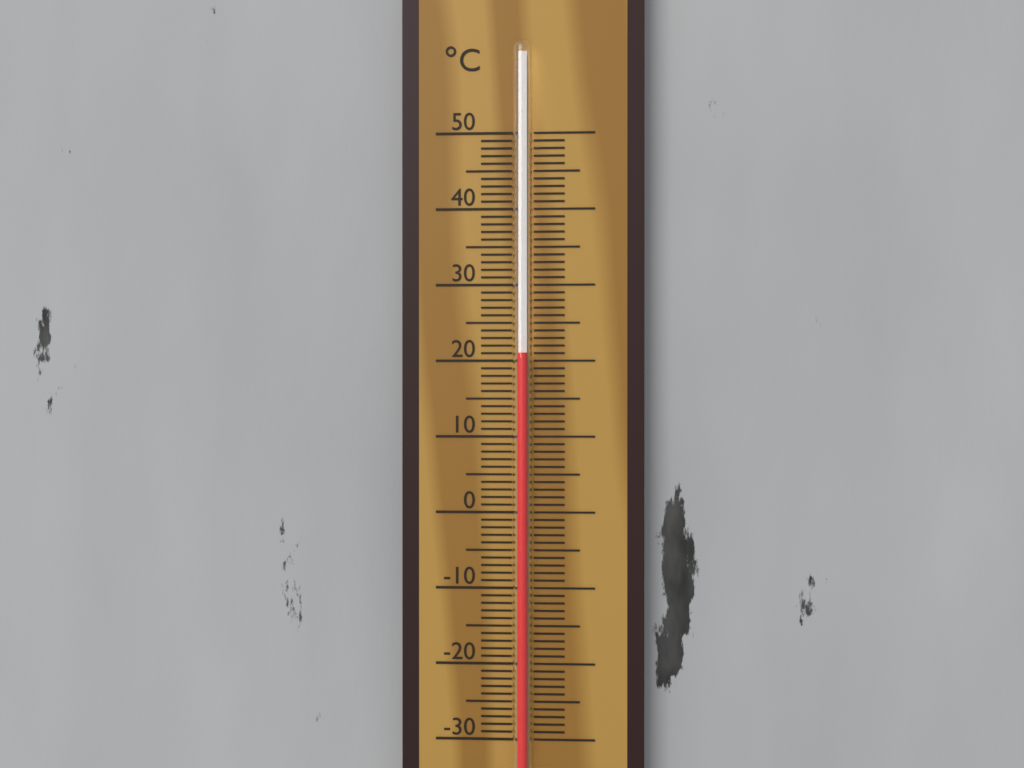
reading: 21 °C
